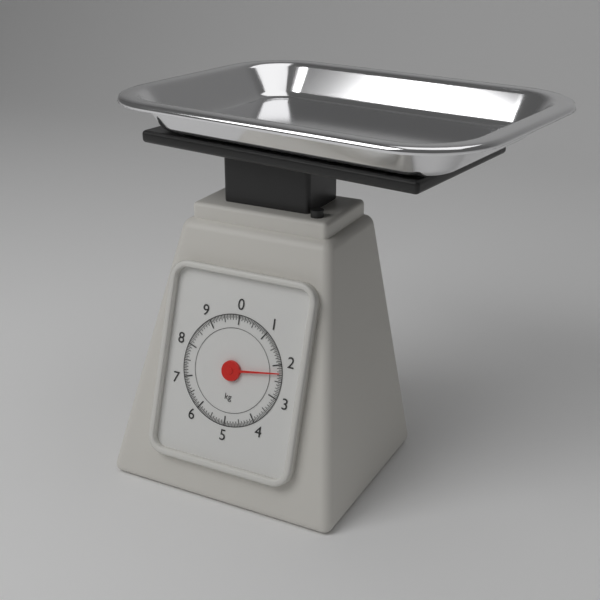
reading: 2.25 kg
